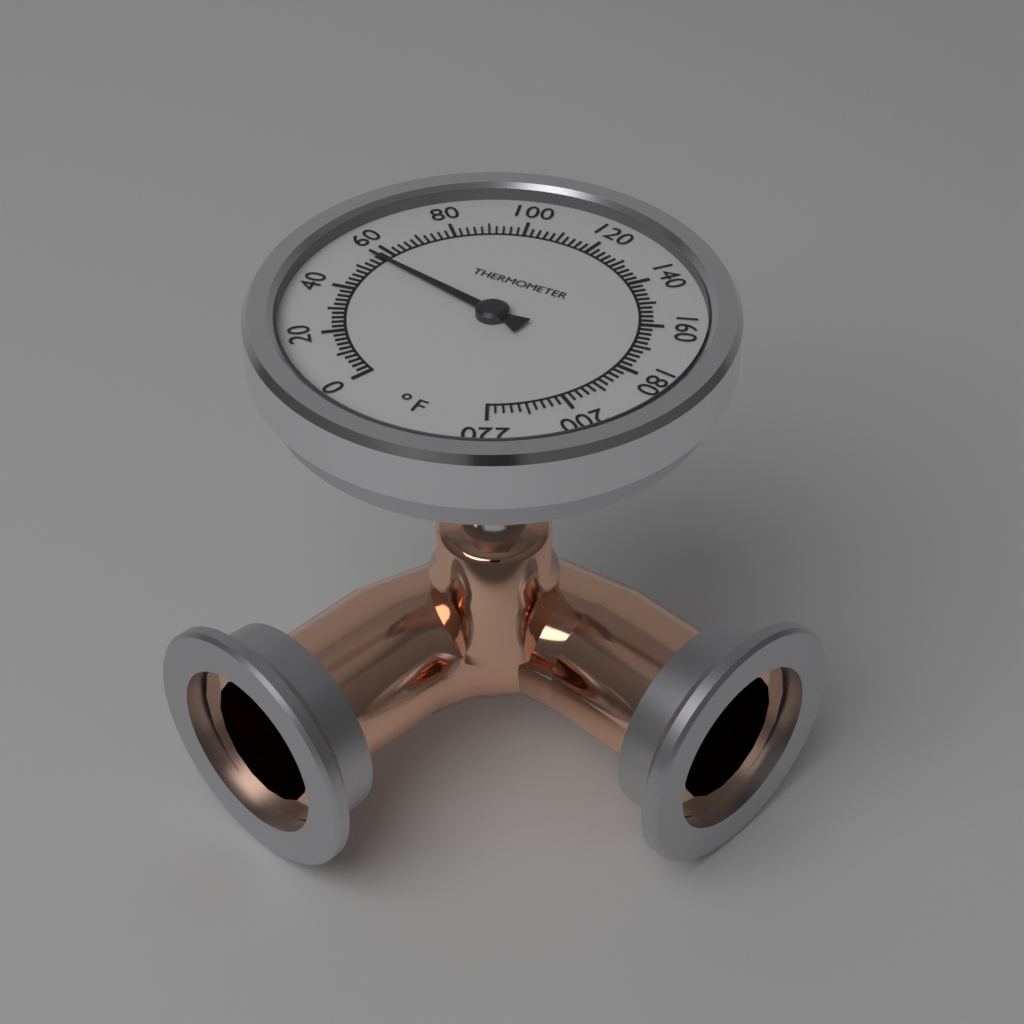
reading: 56 °F
